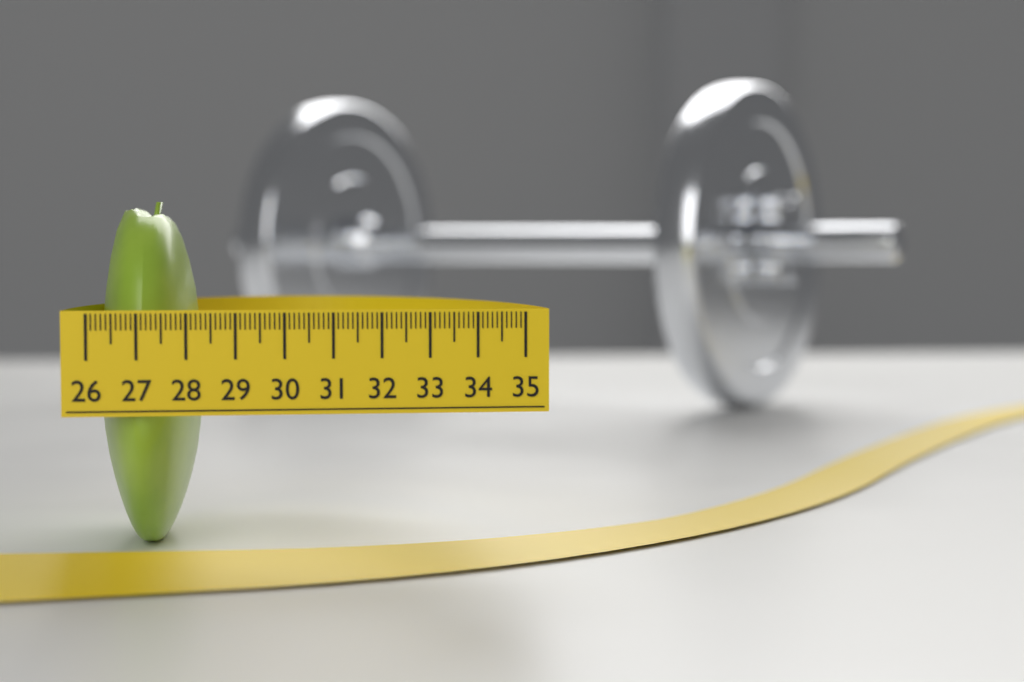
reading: 28.2 (no unit)
